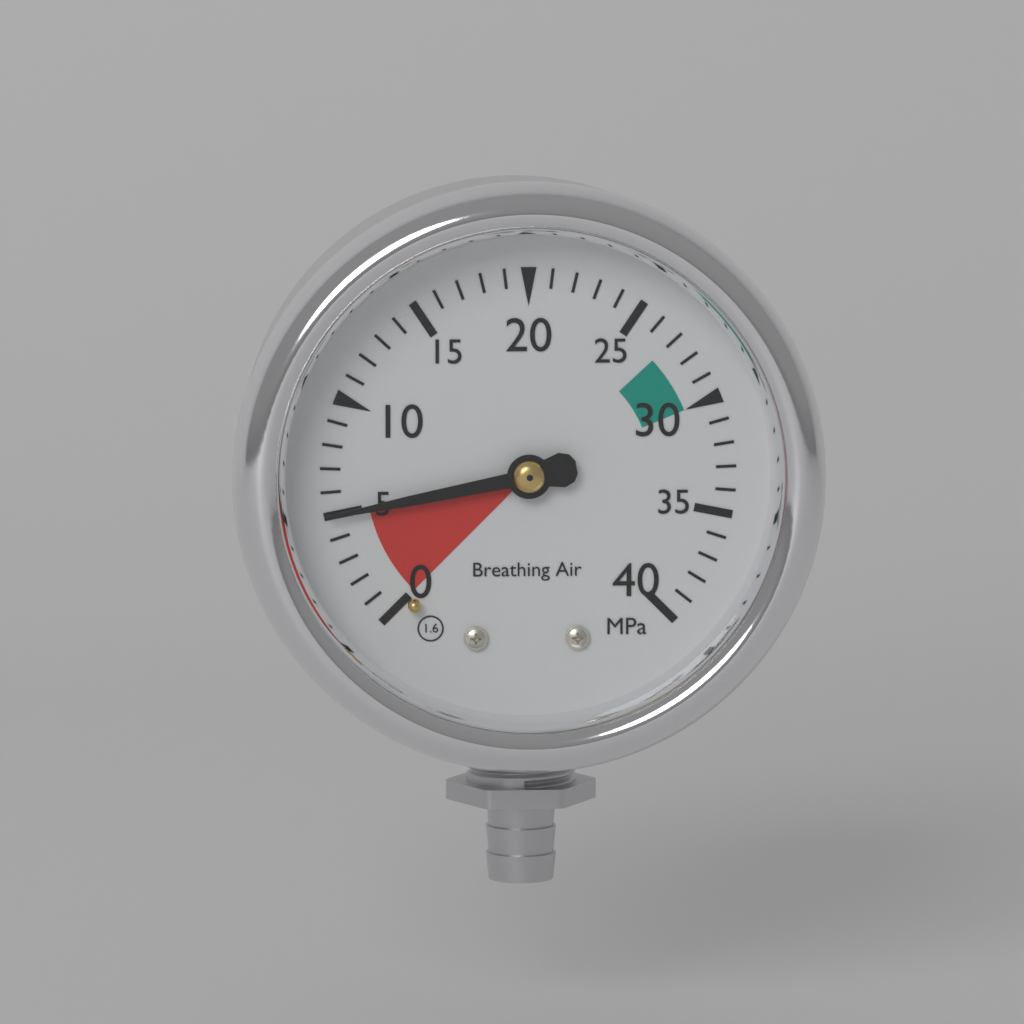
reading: 5 MPa
